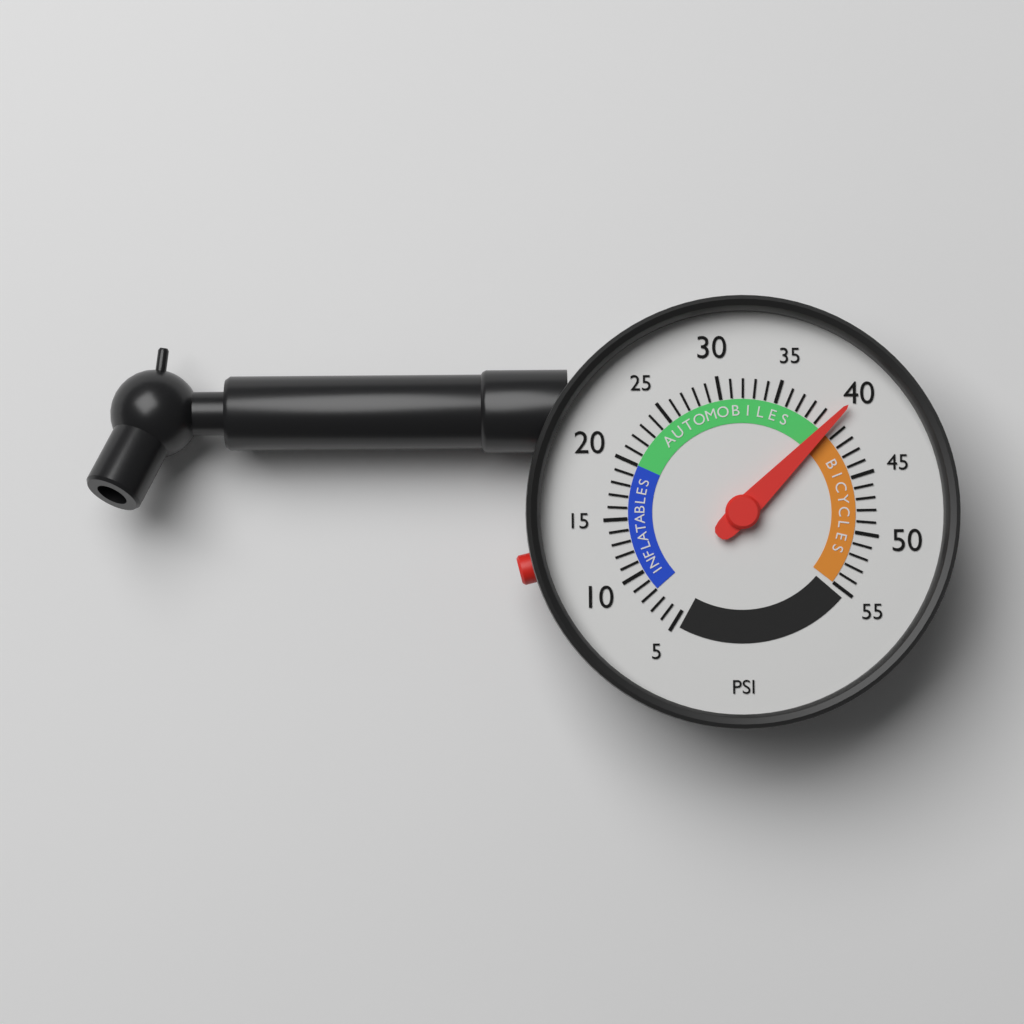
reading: 40 psi
